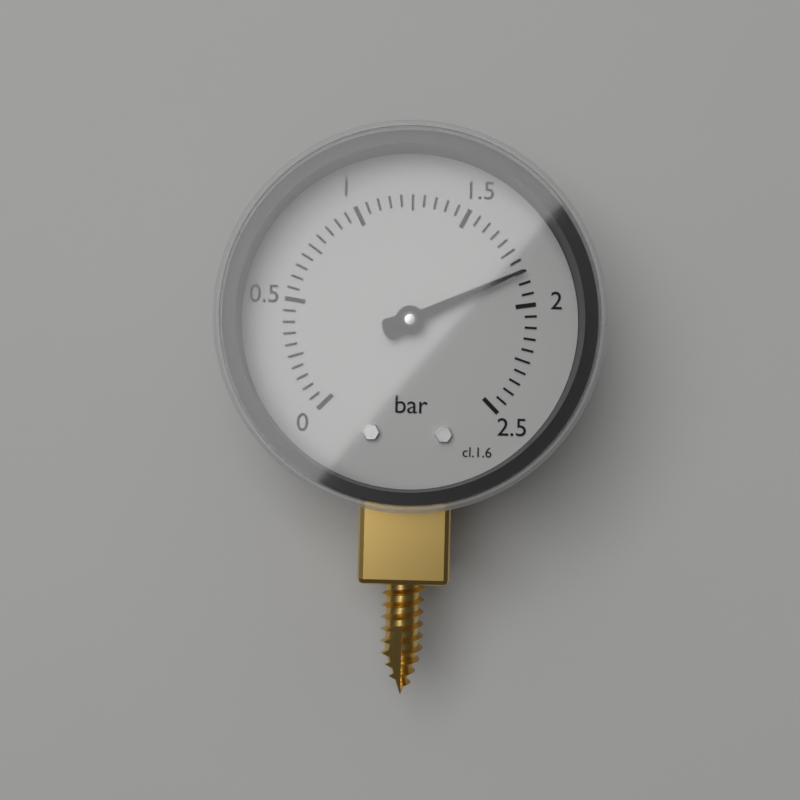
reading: 1.85 bar
